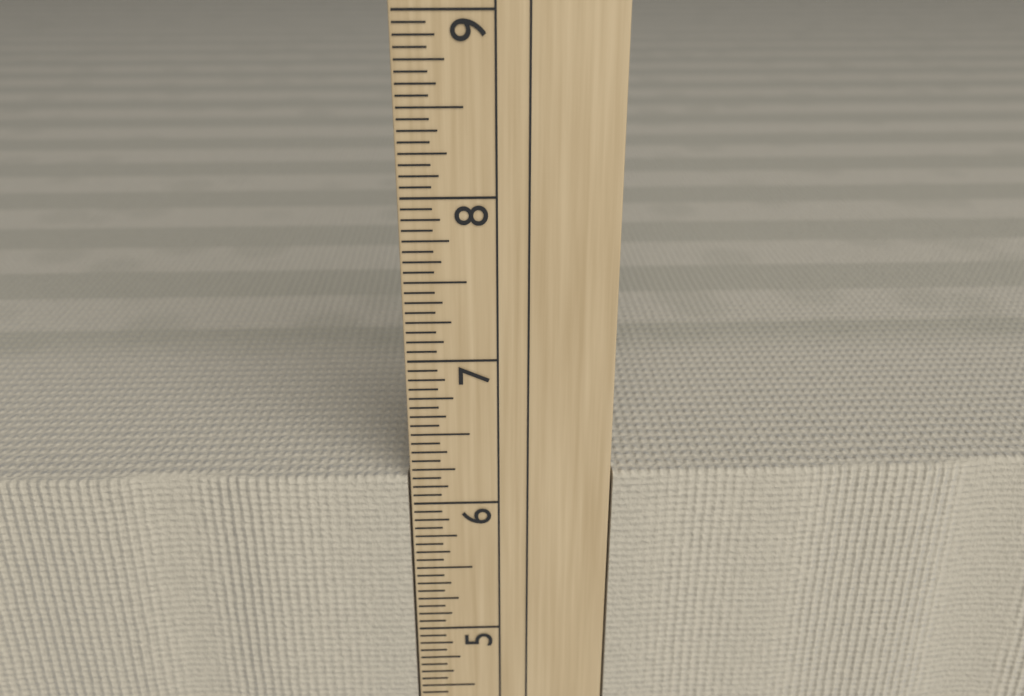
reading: 6.1875 in
